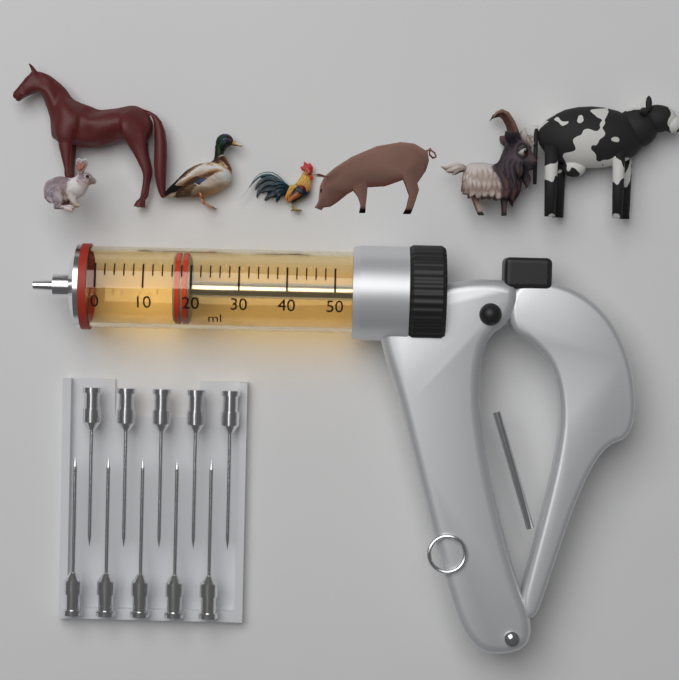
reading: 16 ml
